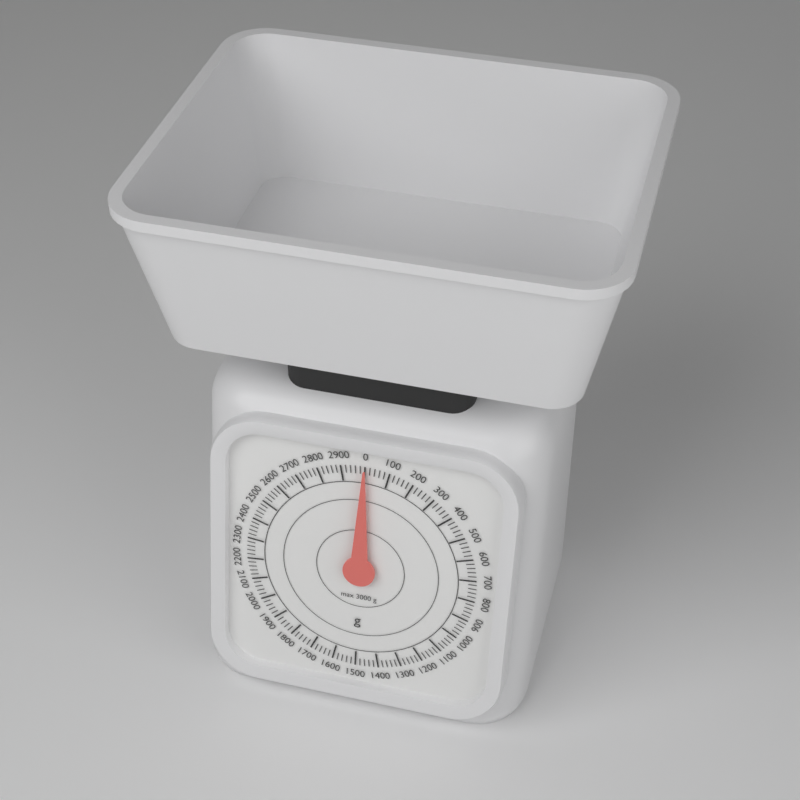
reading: 0 g
